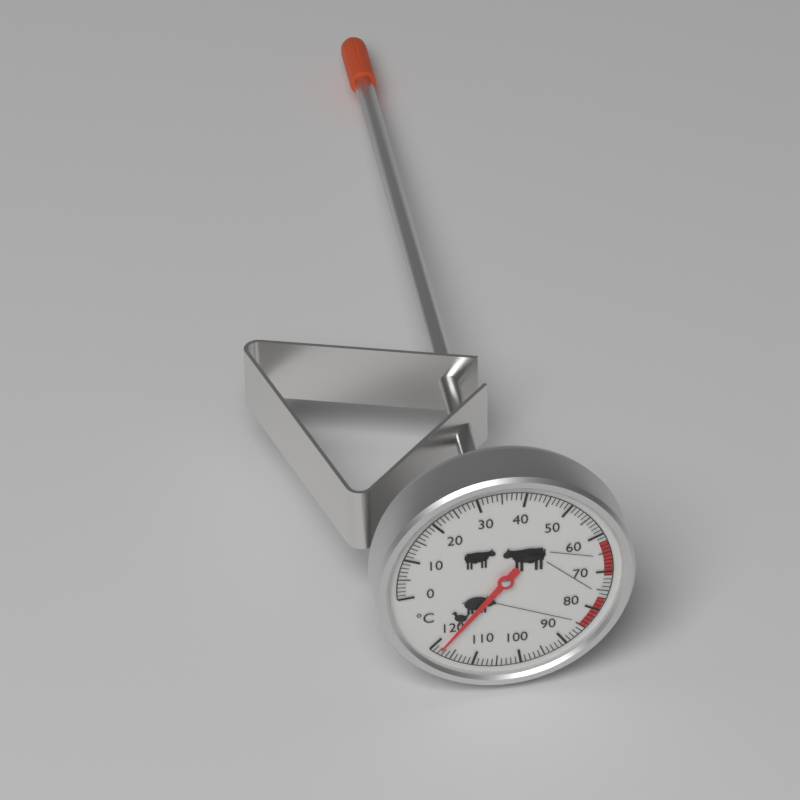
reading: 118 °C
